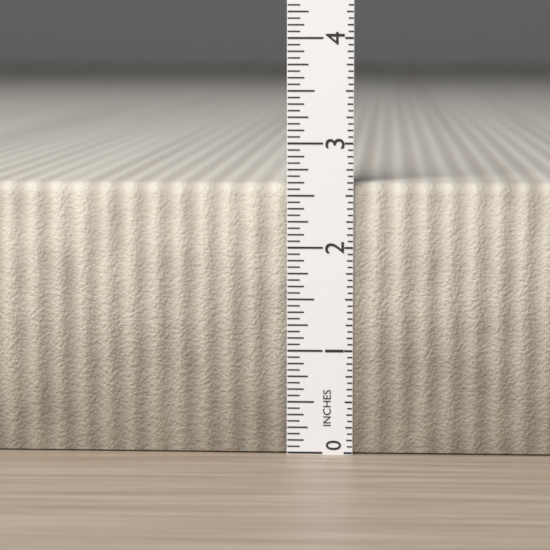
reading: 2.6250 in
